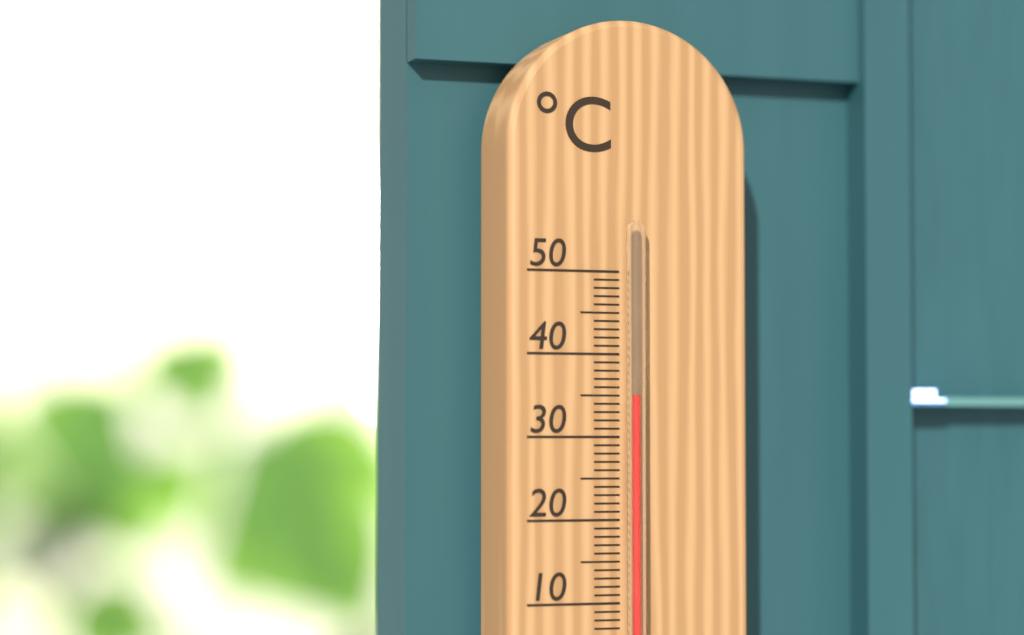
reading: 35 °C
